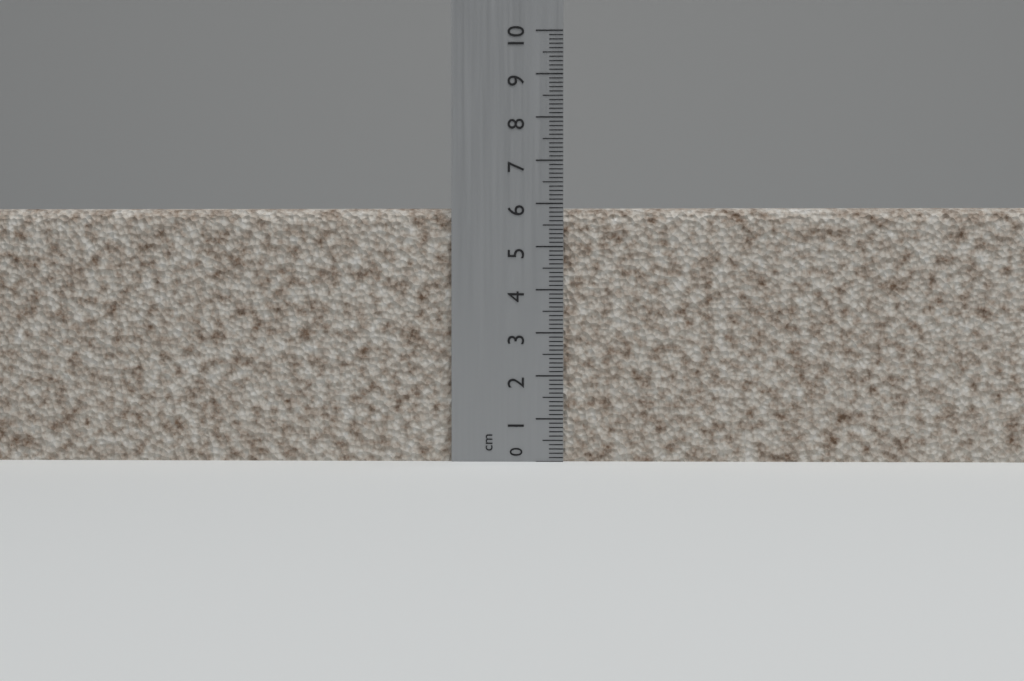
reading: 5.9 cm
